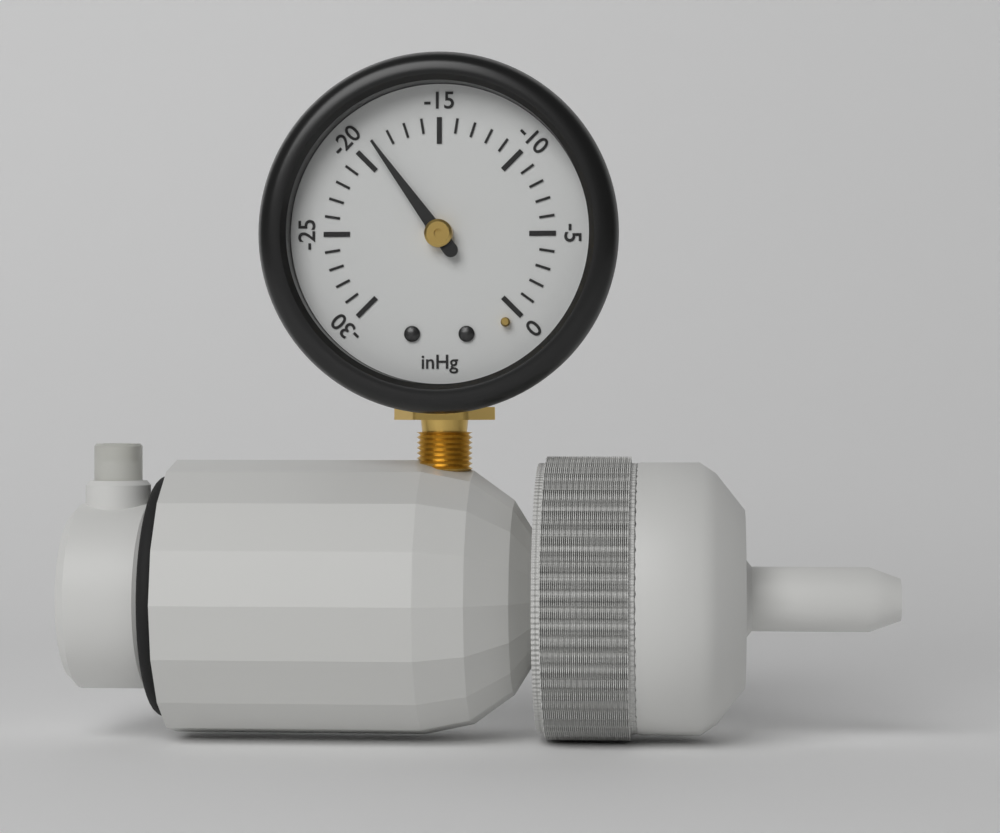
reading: -19 inHg
